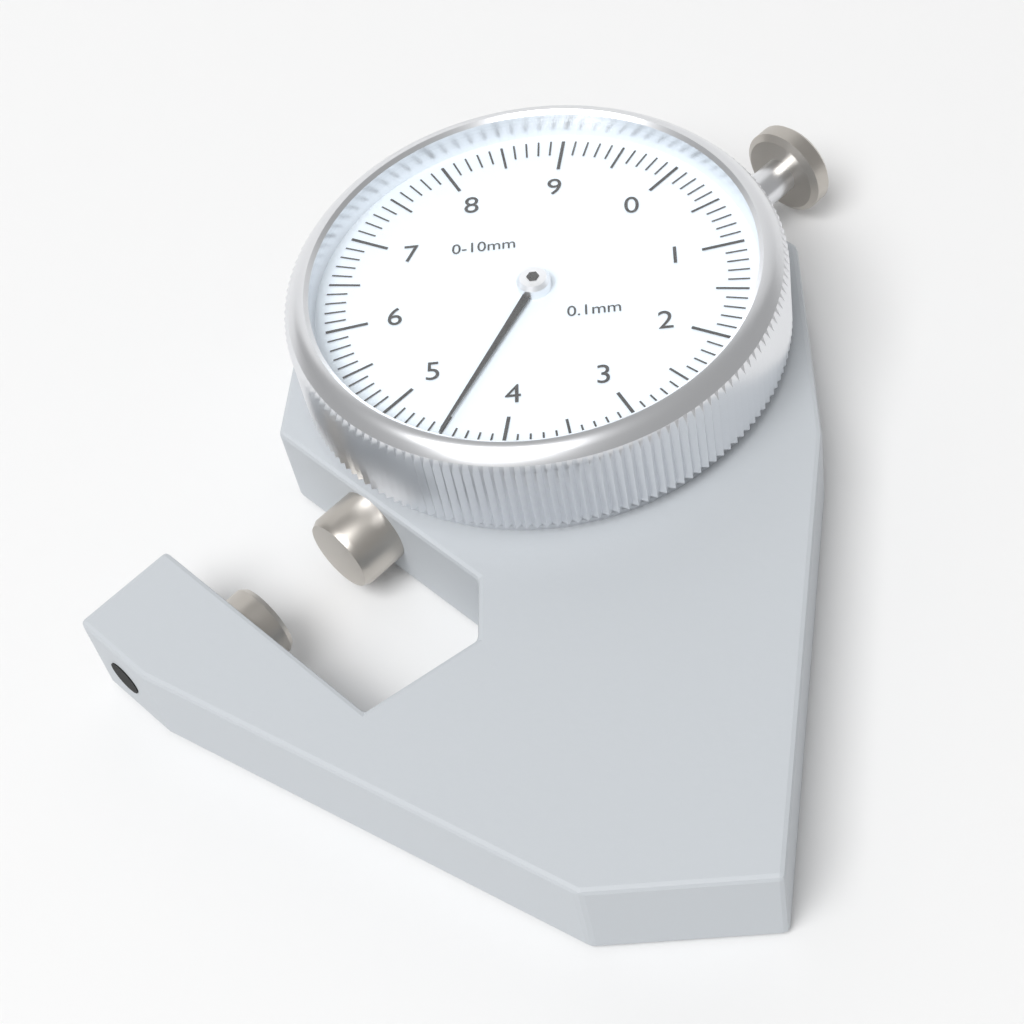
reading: 4.5 mm
